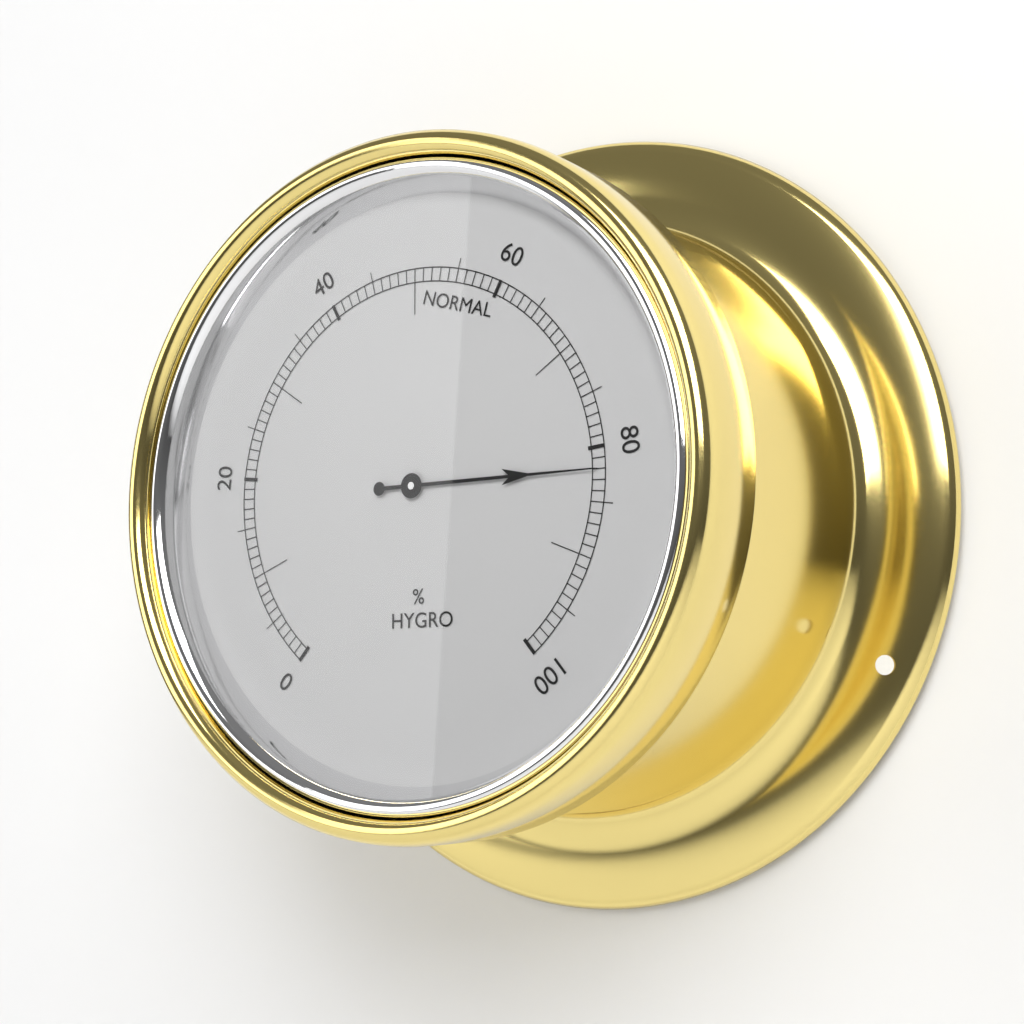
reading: 82 %
